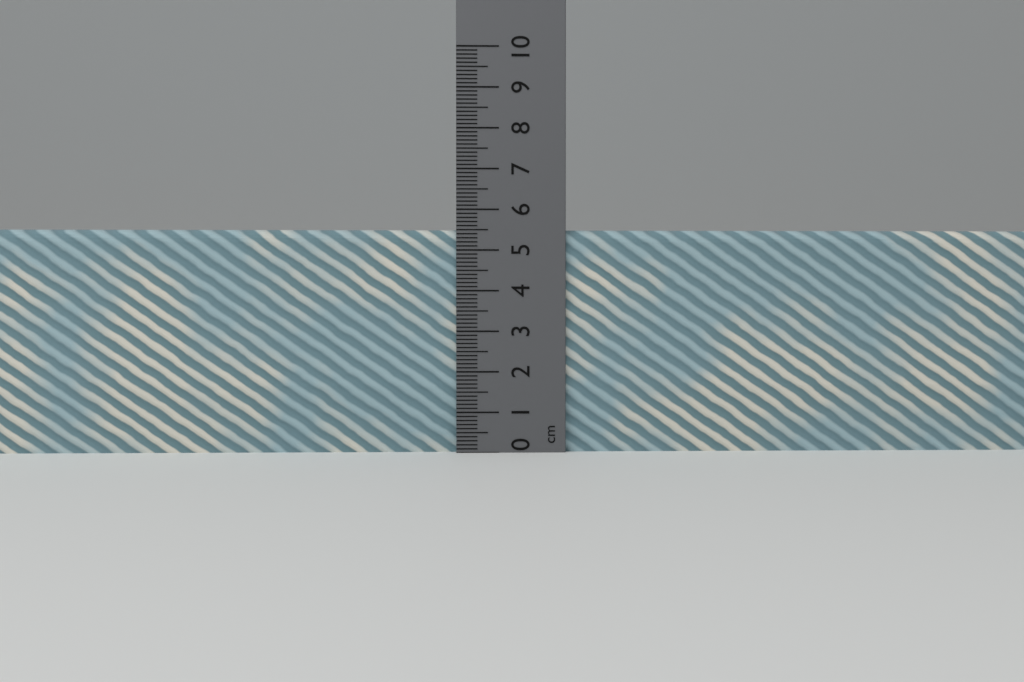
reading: 5.5 cm
